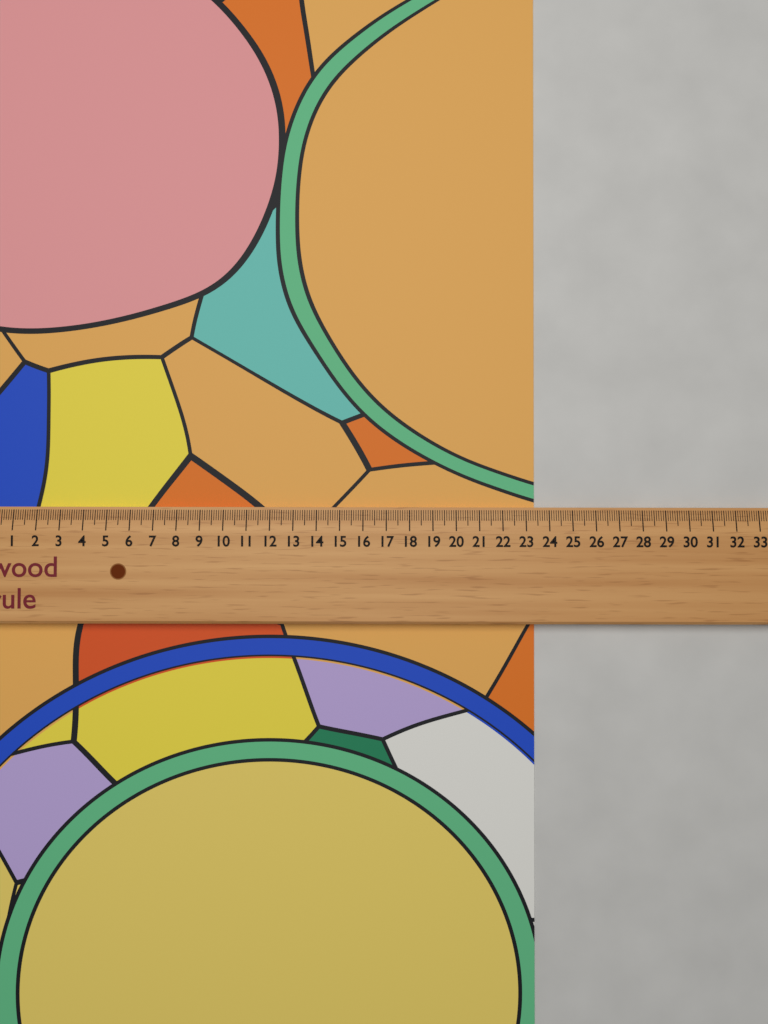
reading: 23.4 (no unit)
